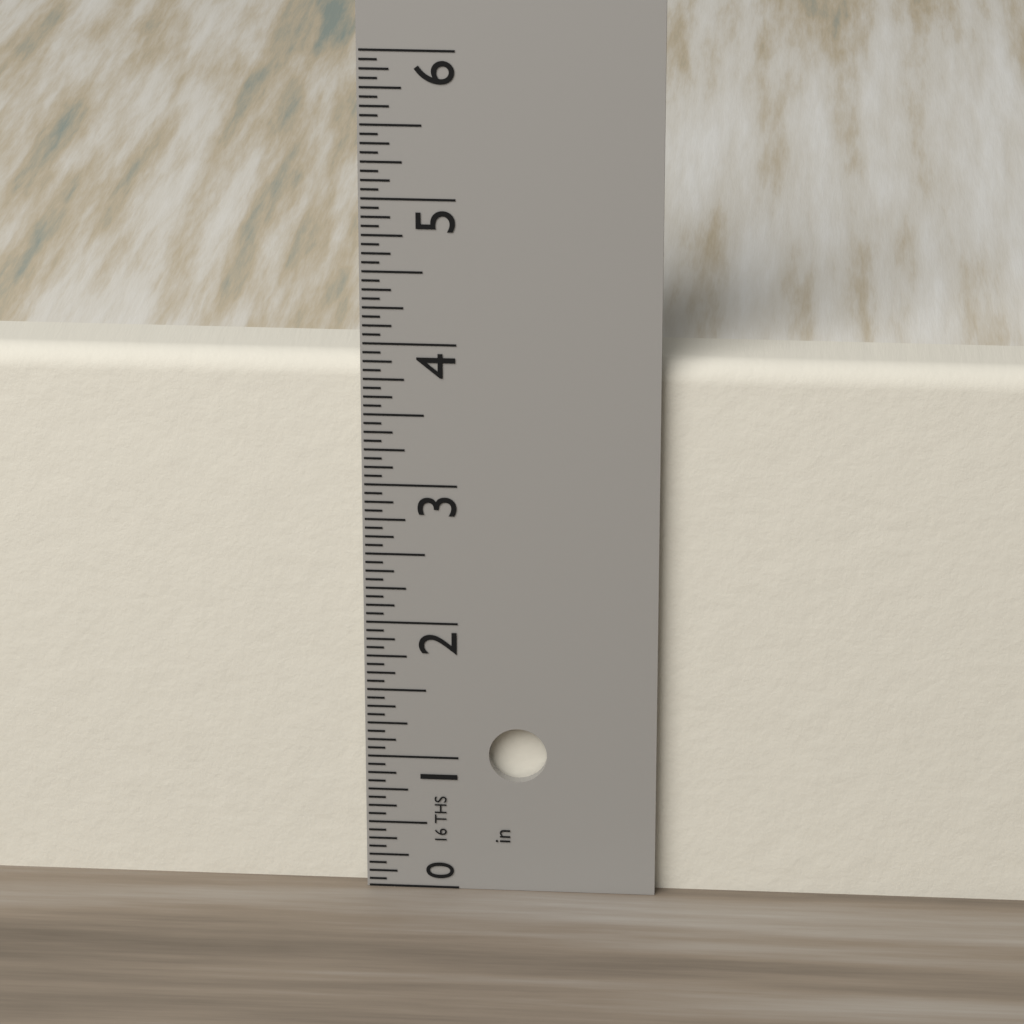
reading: 3.8750 in
